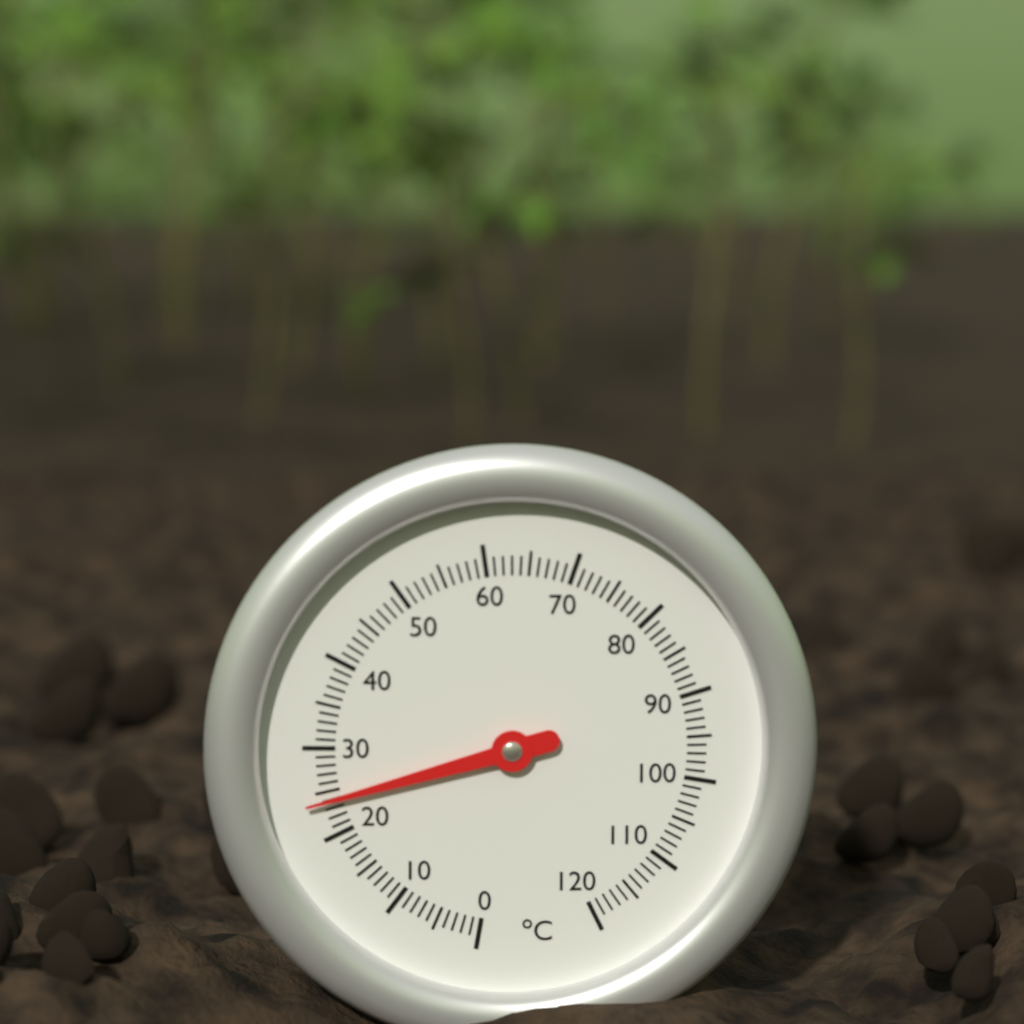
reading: 24 °C
